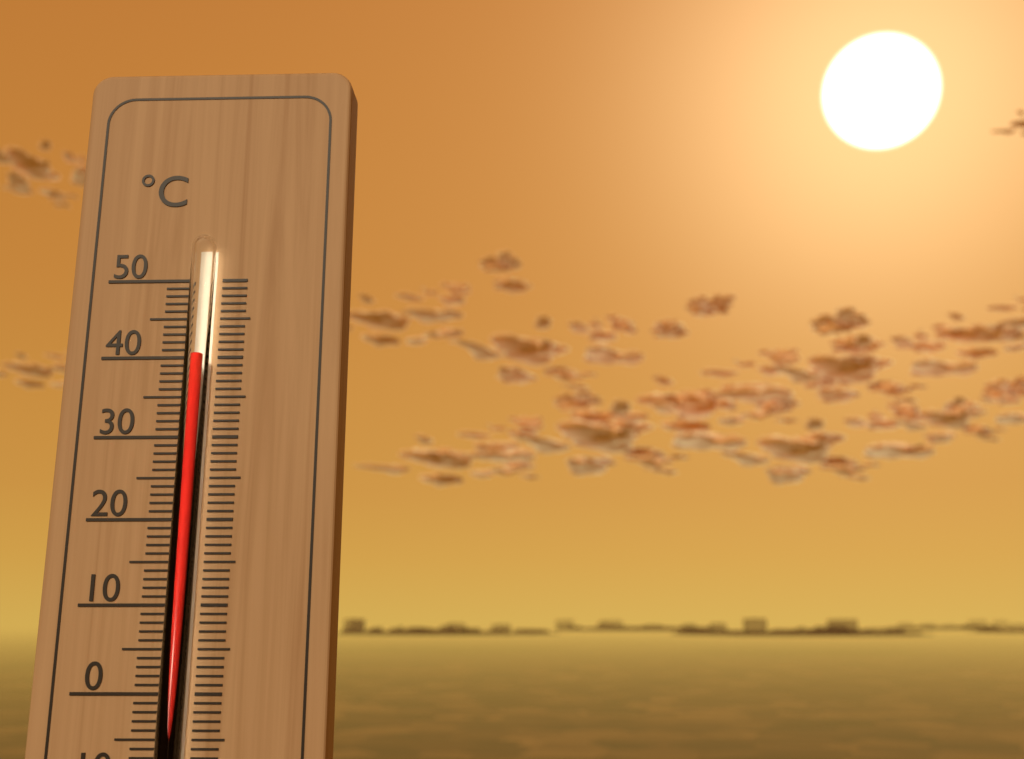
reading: 40 °C
